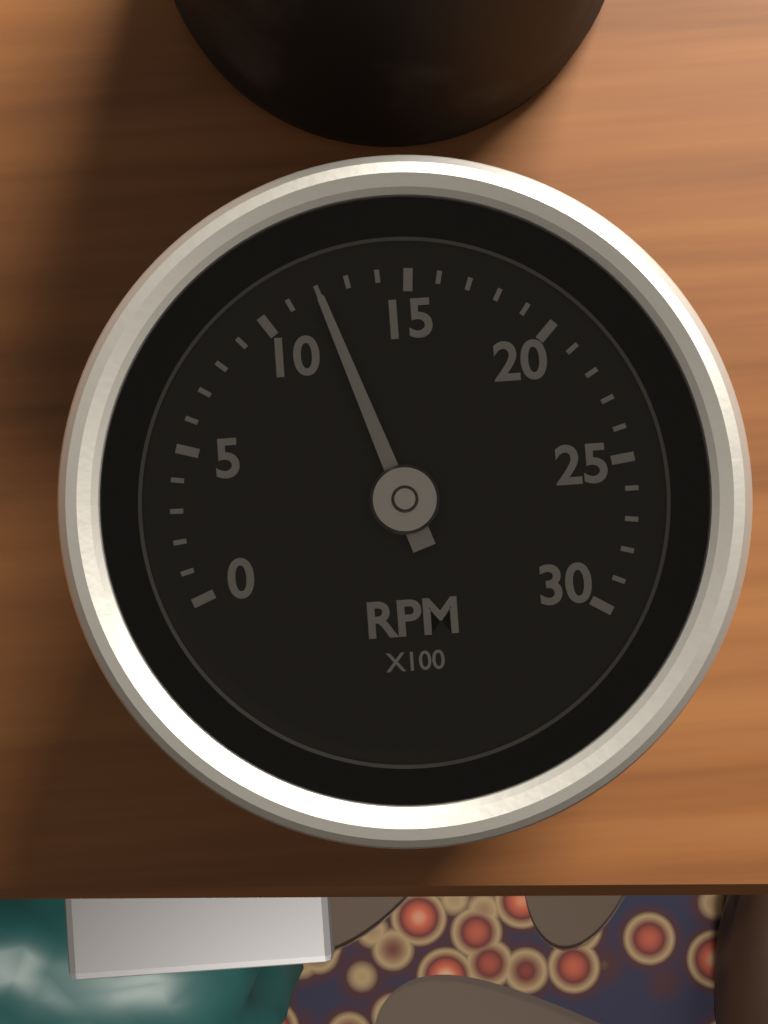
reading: 12 RPM x100
